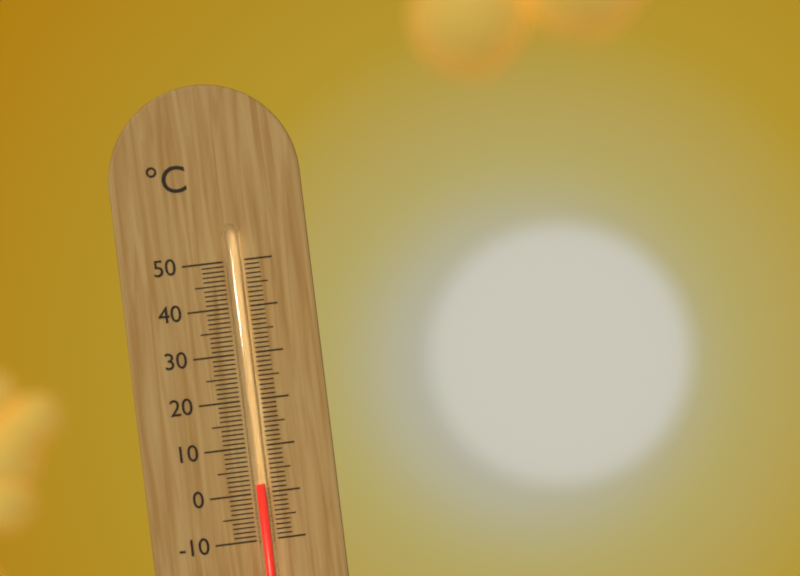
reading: 2 °C
